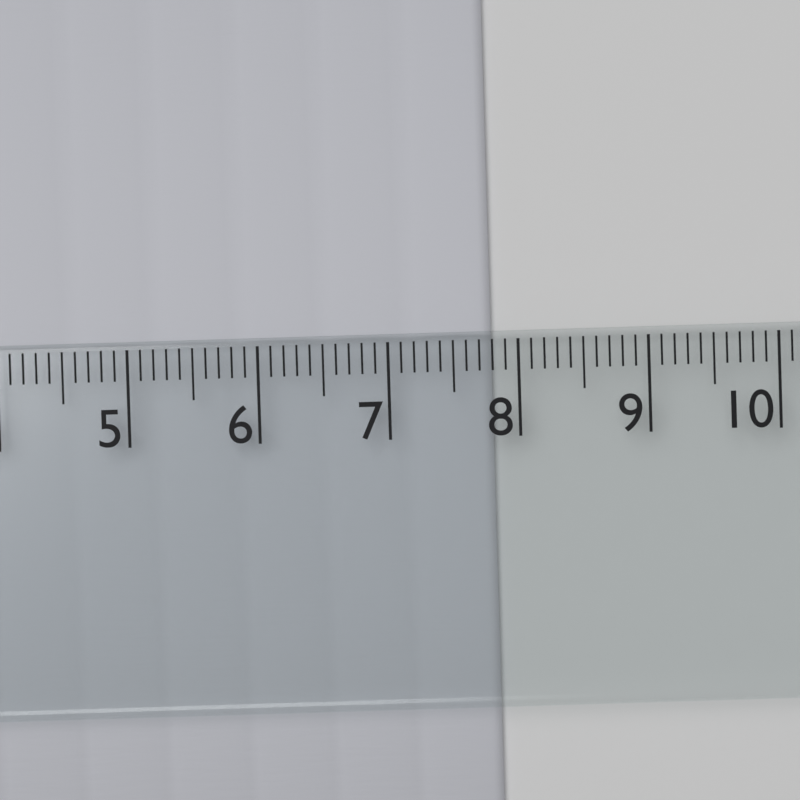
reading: 7.8 cm
